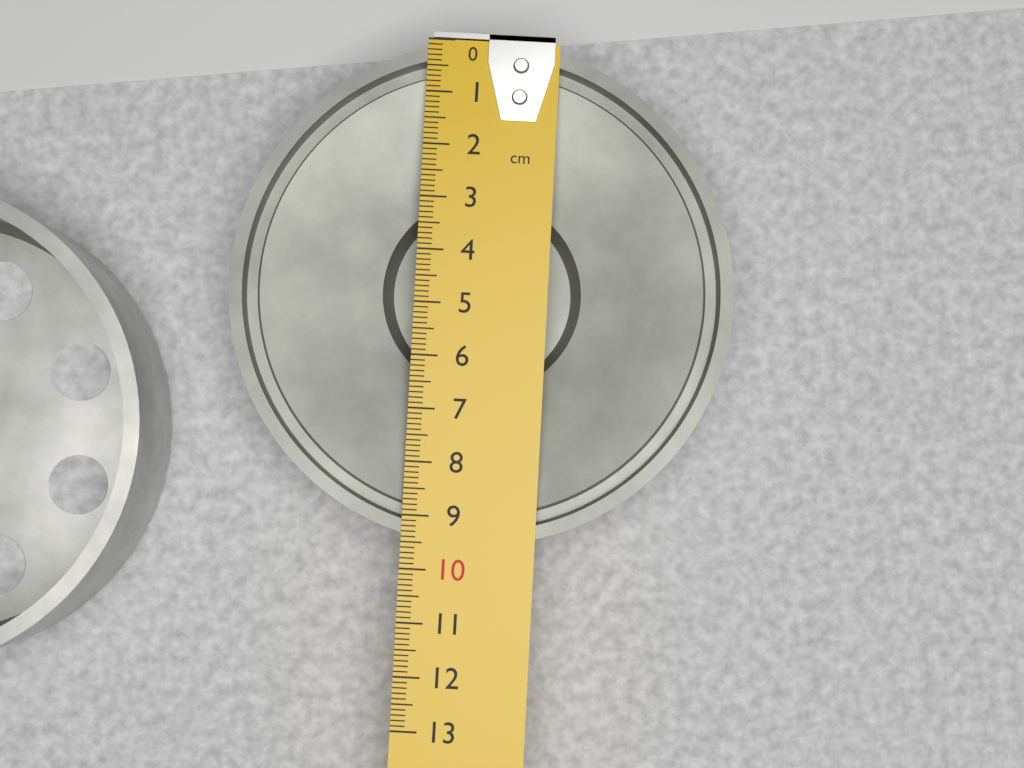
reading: 9.5 cm
